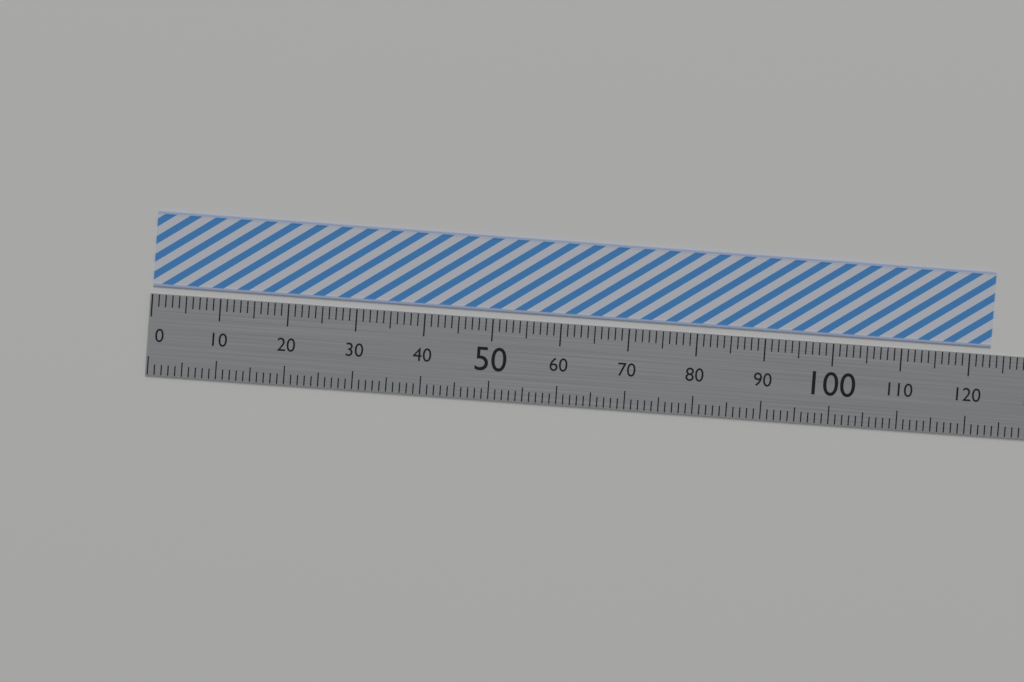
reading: 123 (no unit)
